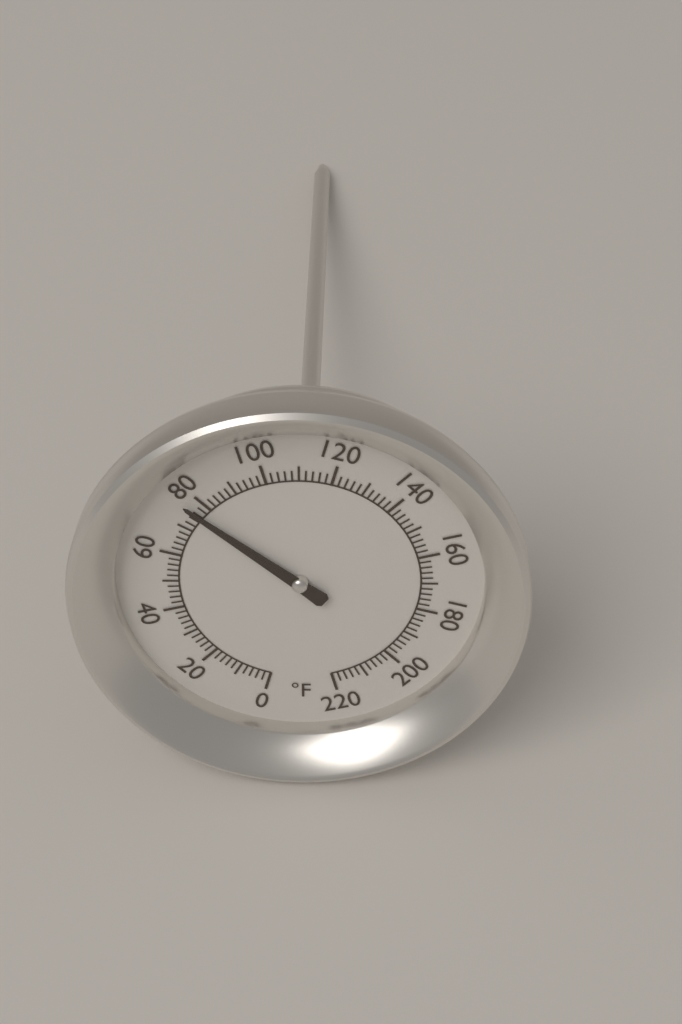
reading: 76 °F
